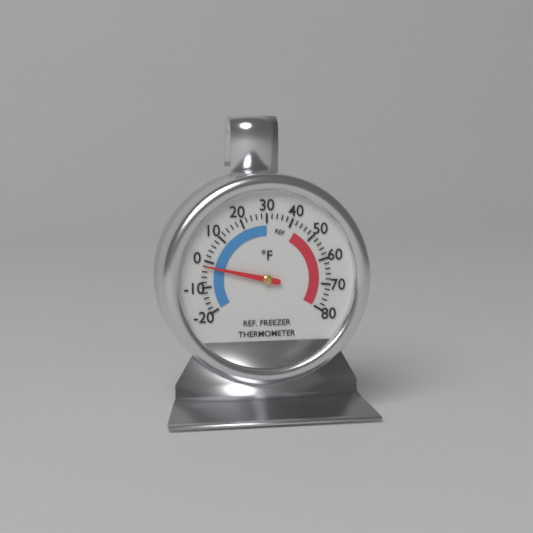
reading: -2 °F
